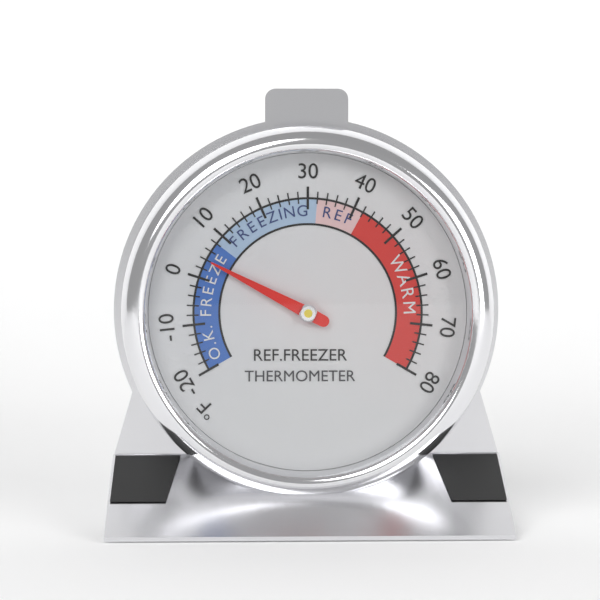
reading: 4 °F
